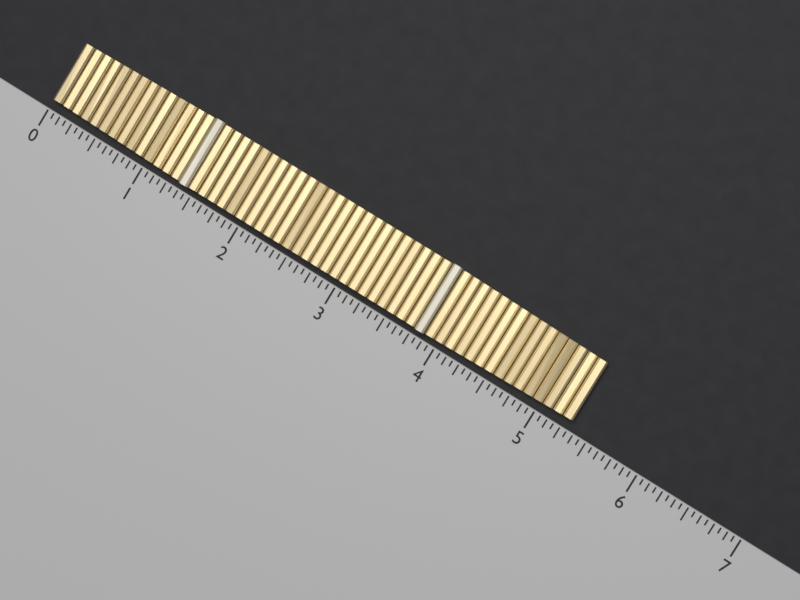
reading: 5.3125 (no unit)
